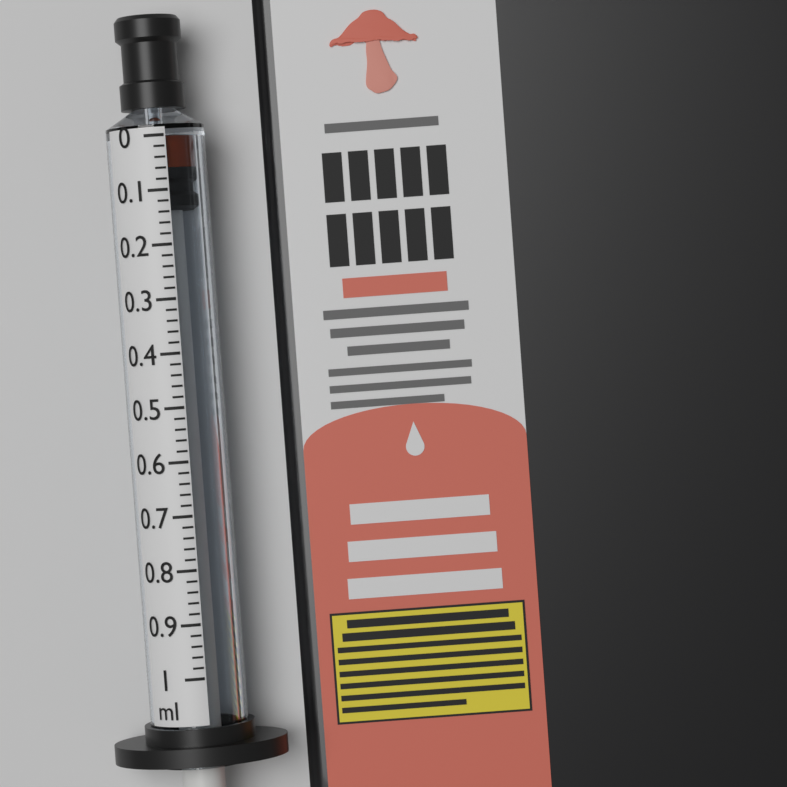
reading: 0.06 ml
